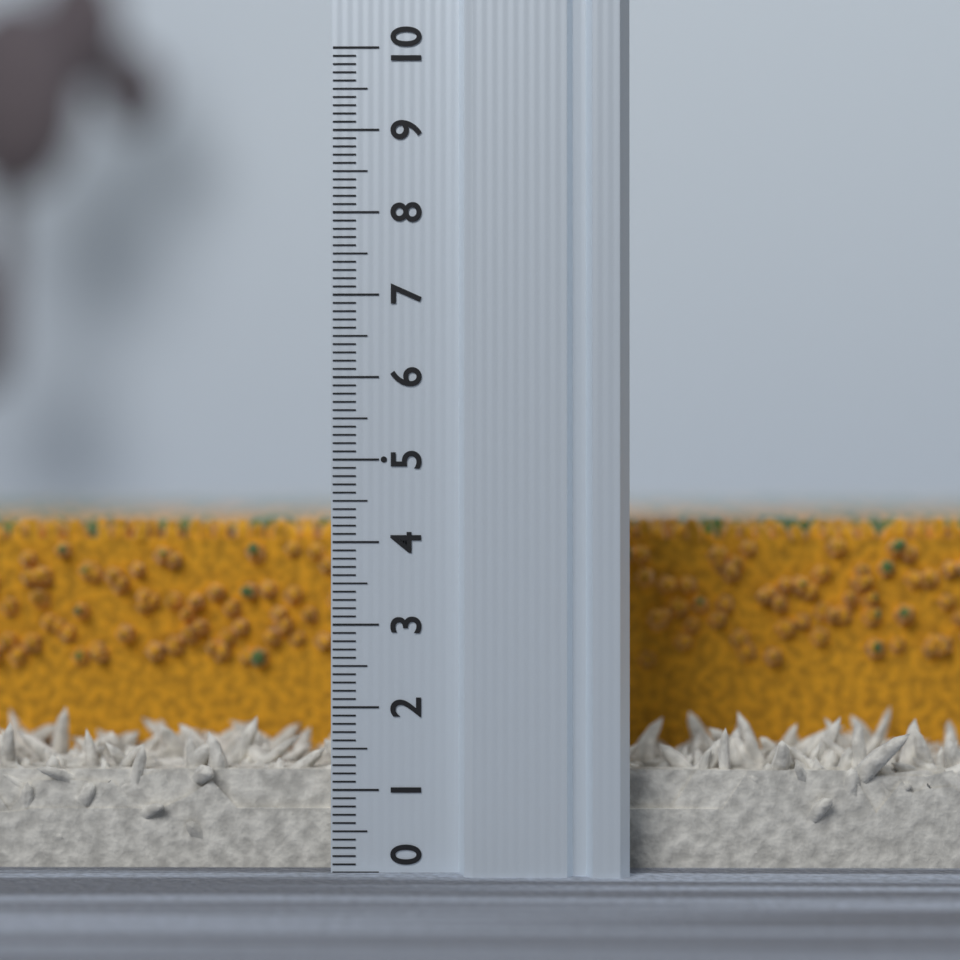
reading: 4.3 (no unit)
